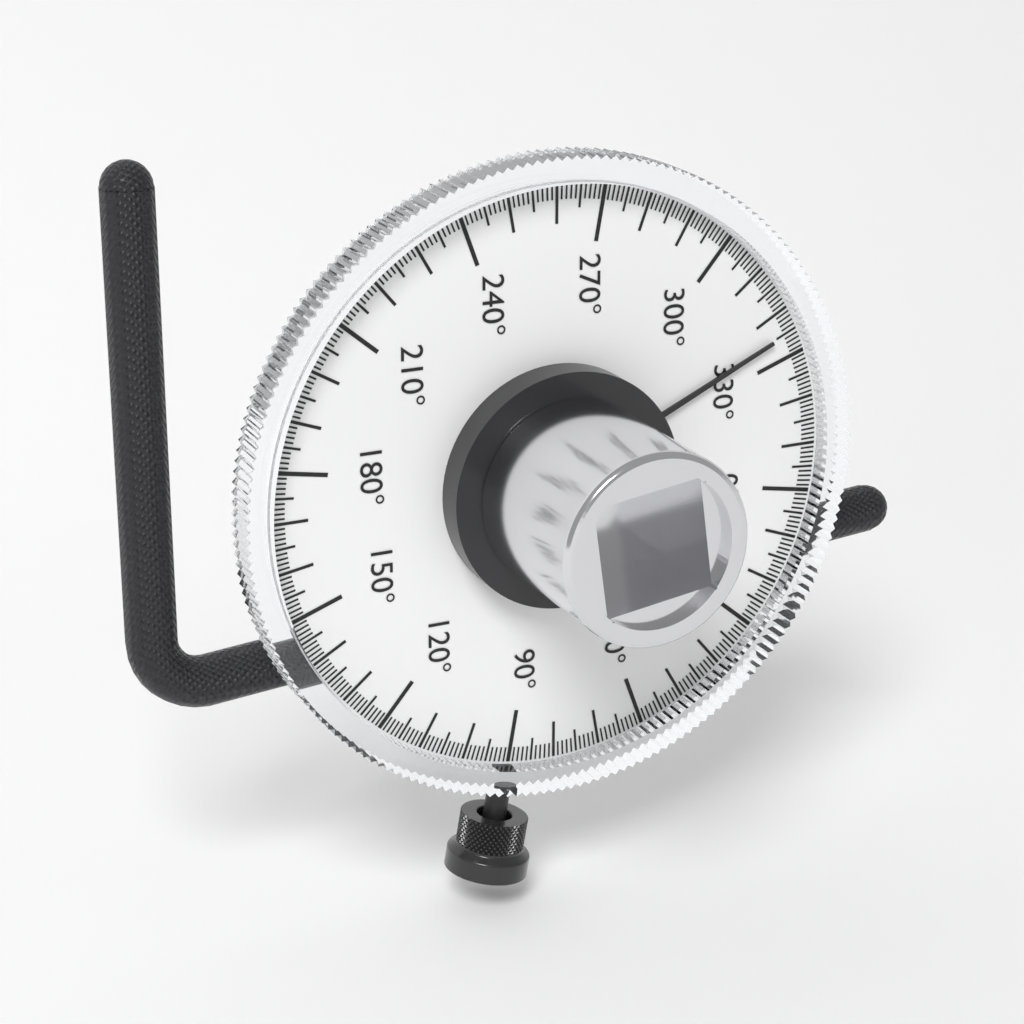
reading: 325 °
